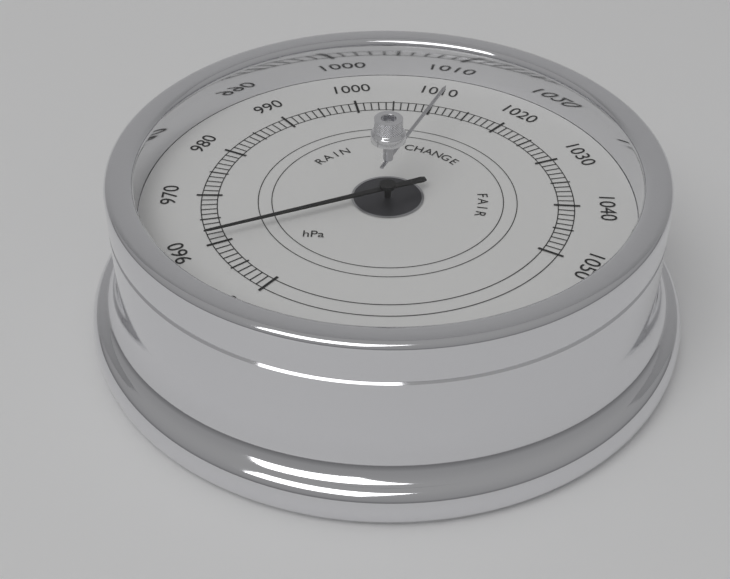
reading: 961 hPa
